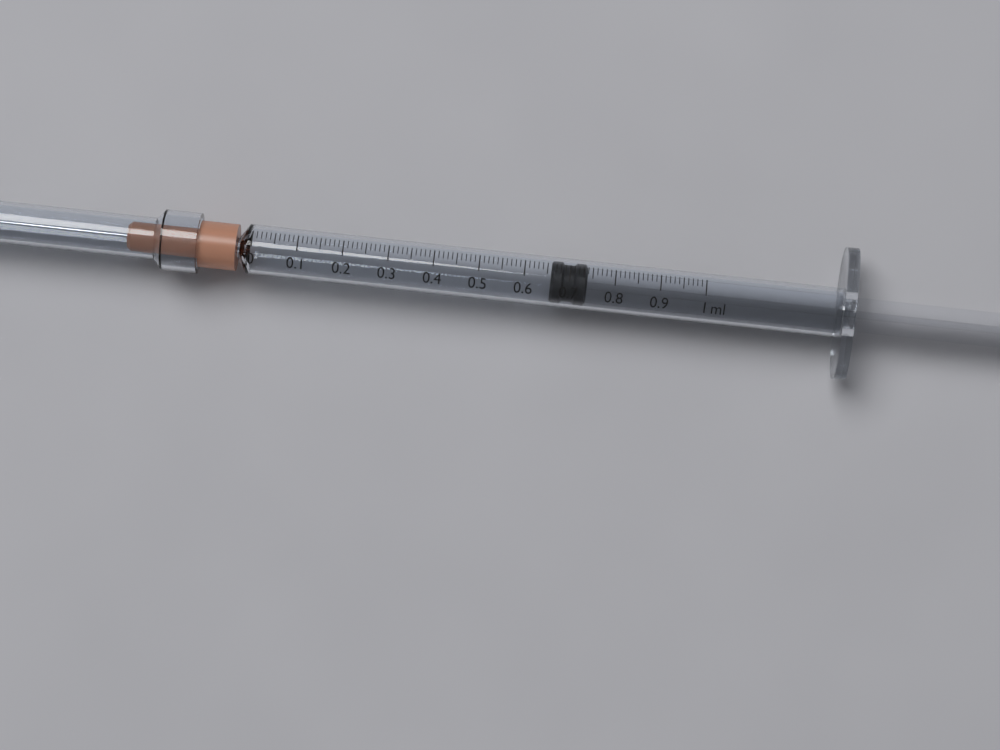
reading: 0.66 ml
